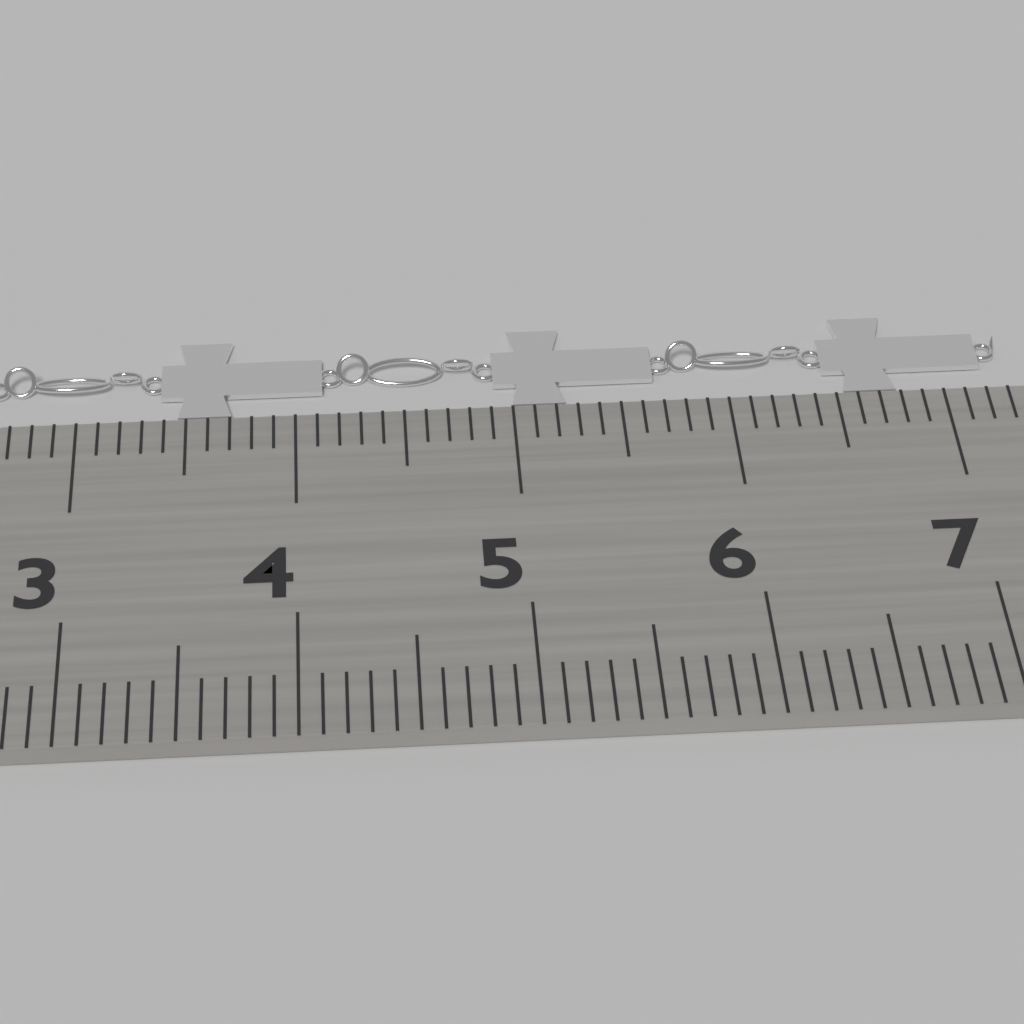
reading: 7.3 cm
